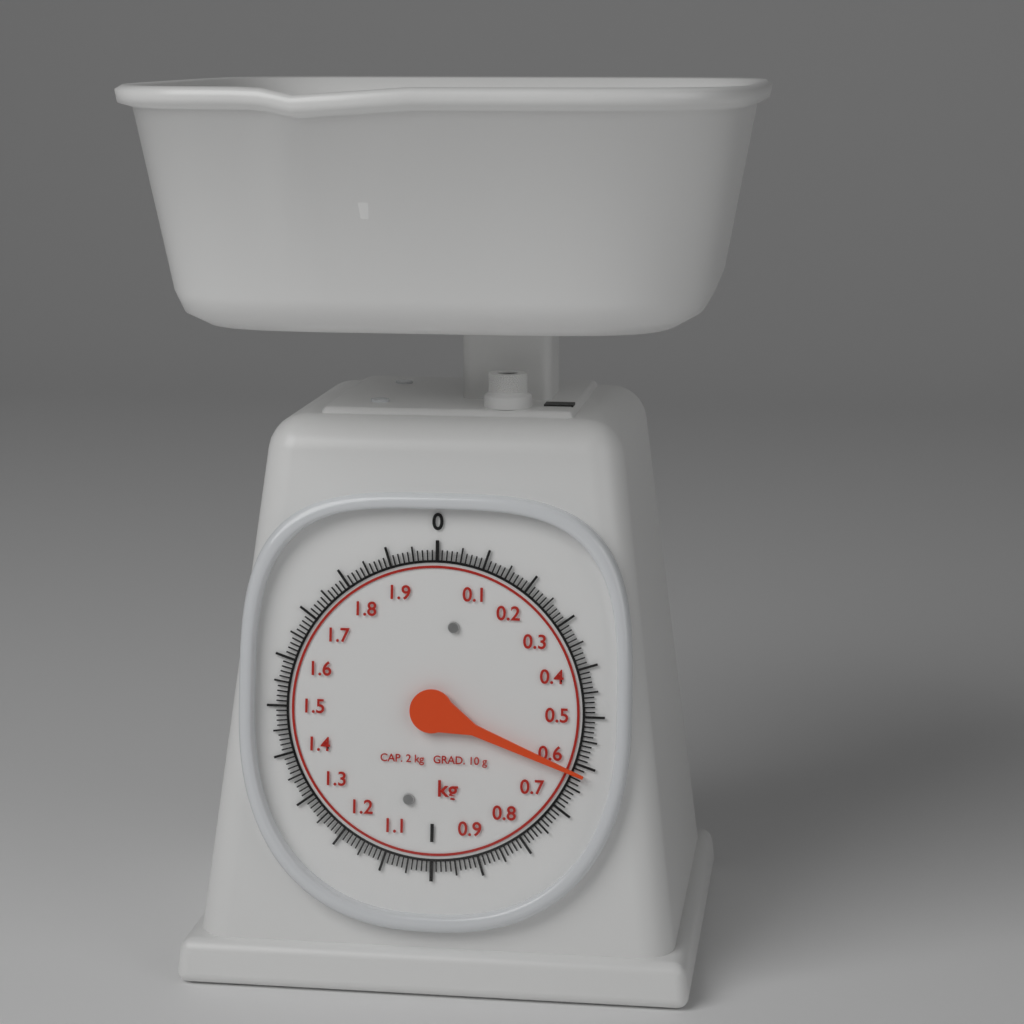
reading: 0.62 kg
